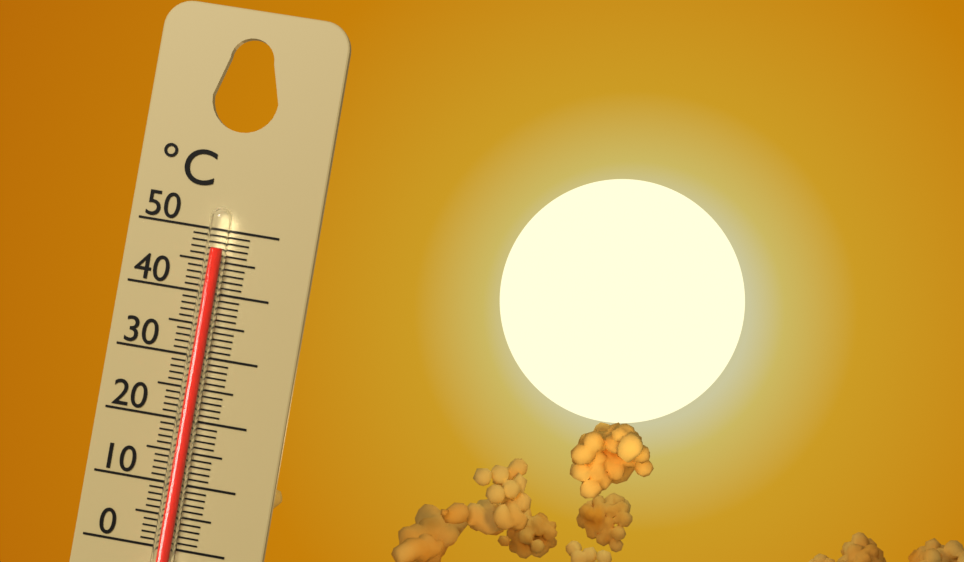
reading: 47 °C
